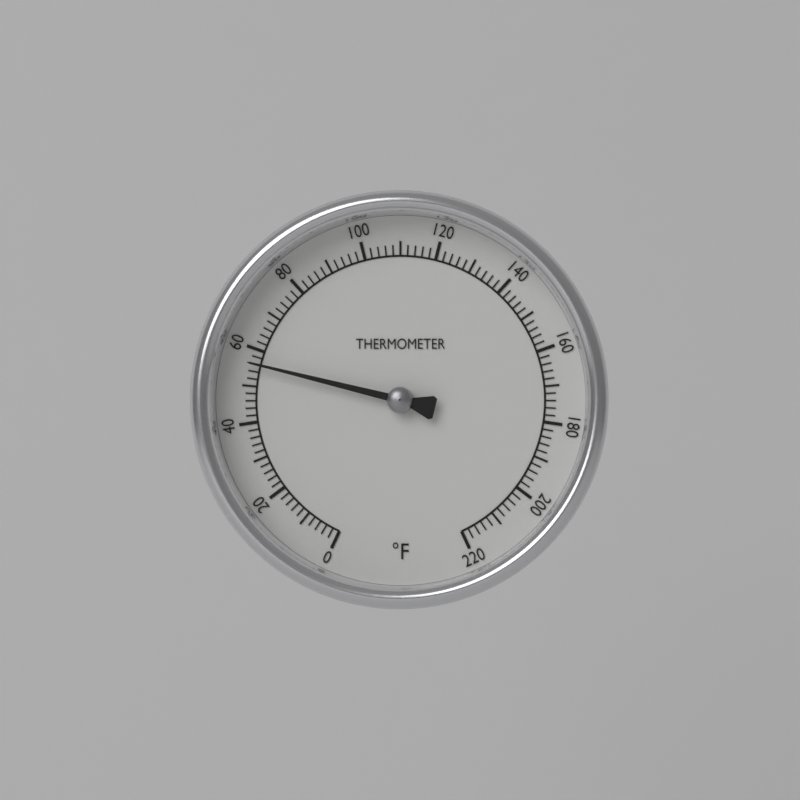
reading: 56 °F
